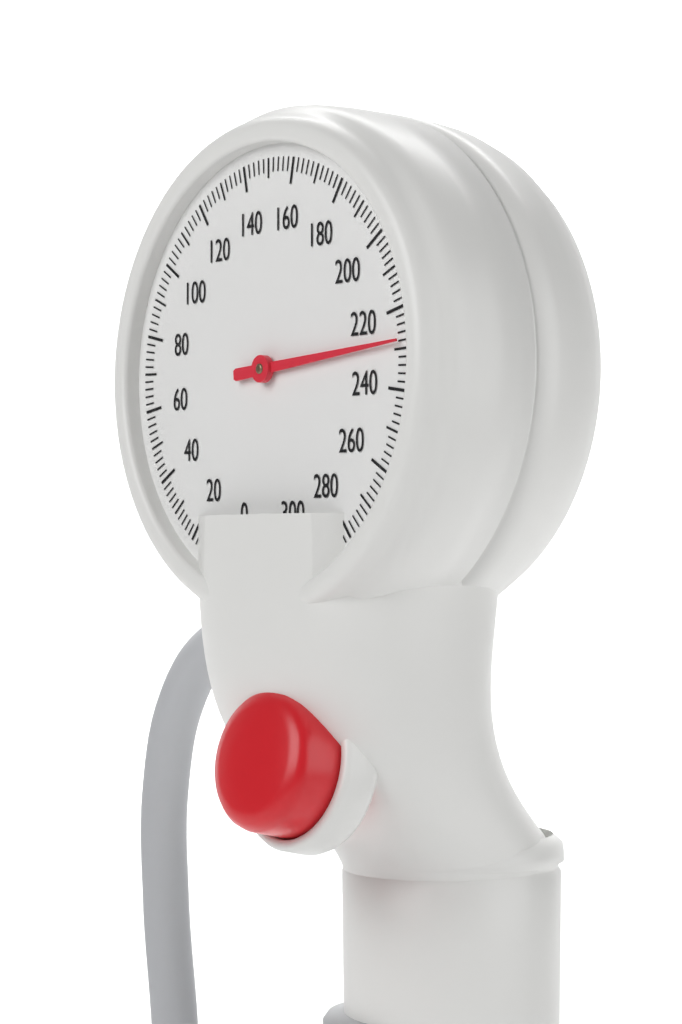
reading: 228 mmHg
